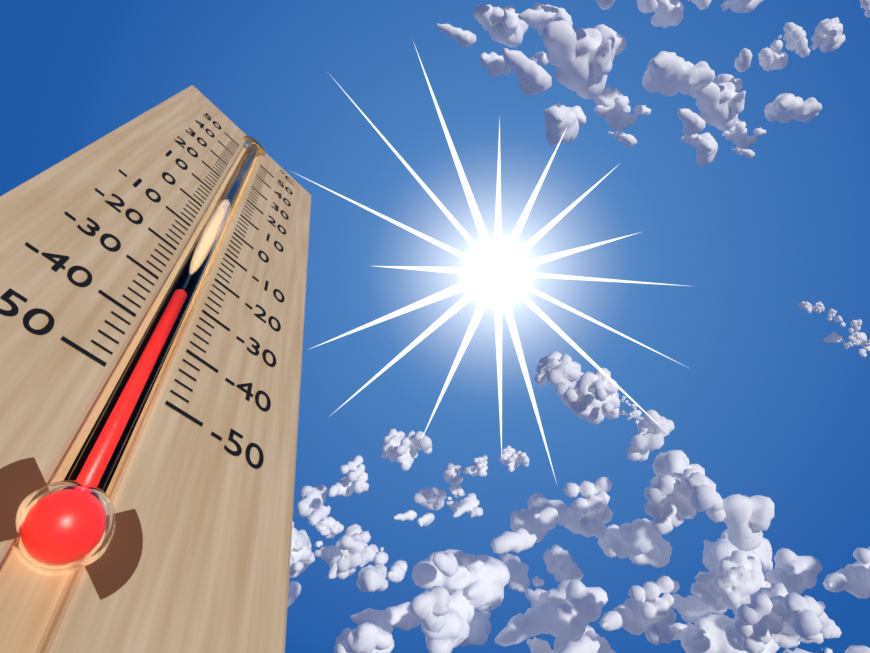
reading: -30 °C
